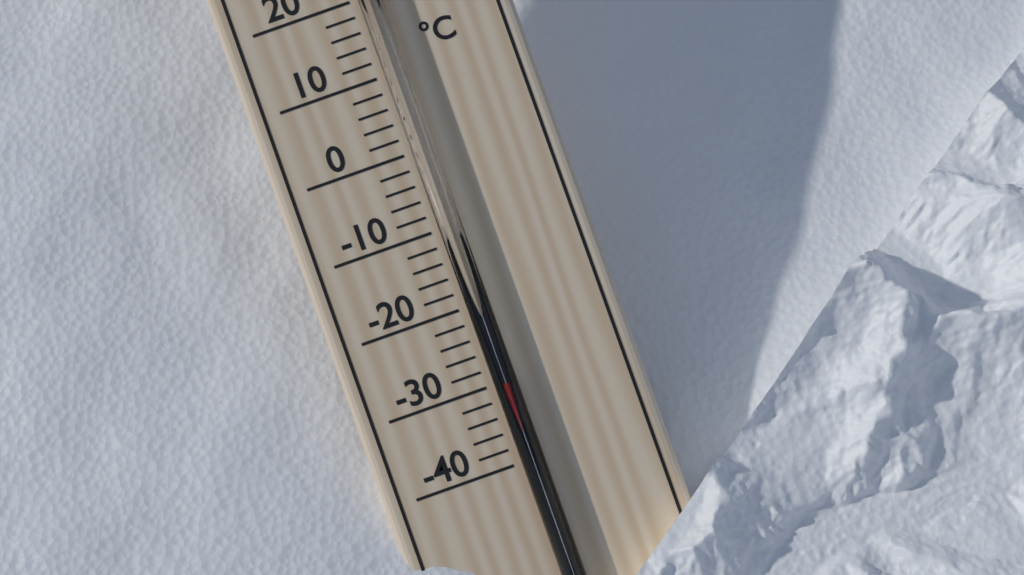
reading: -30 °C
